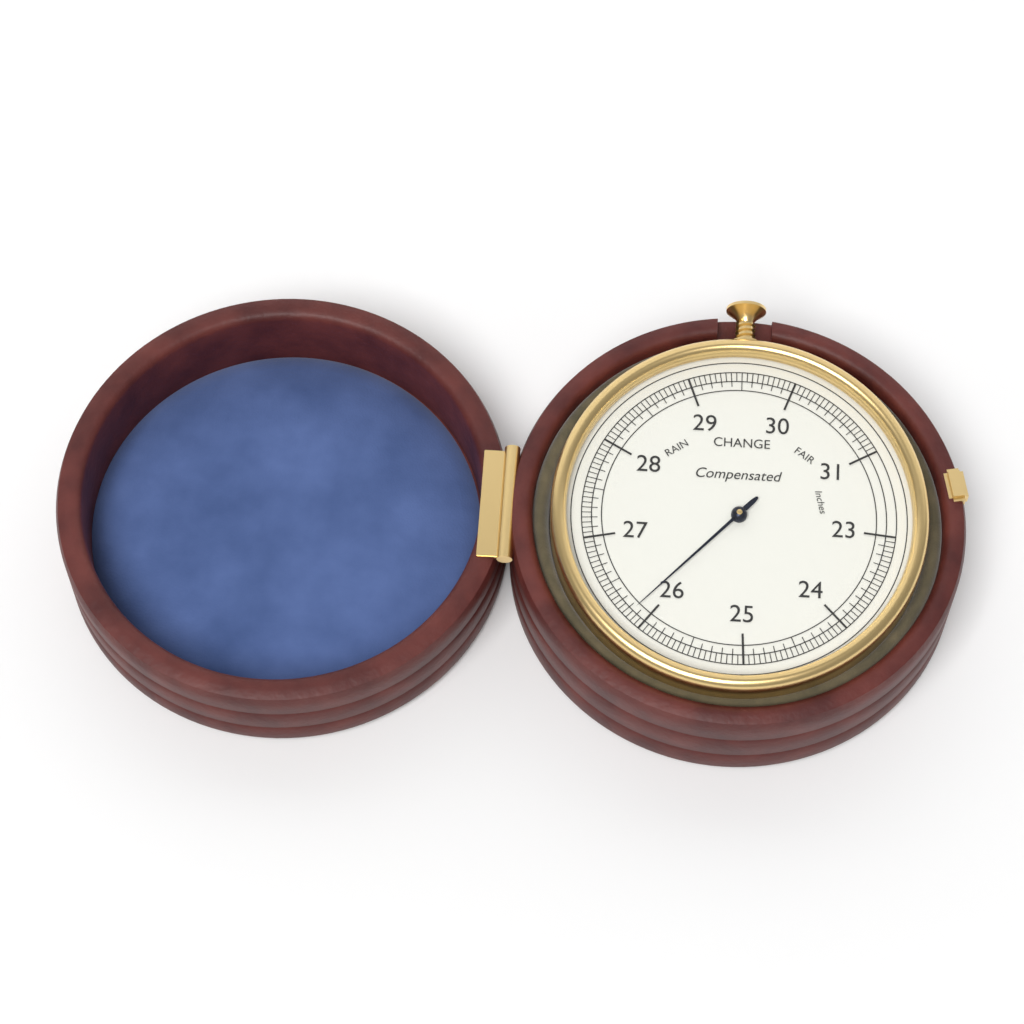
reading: 26.15 inches
